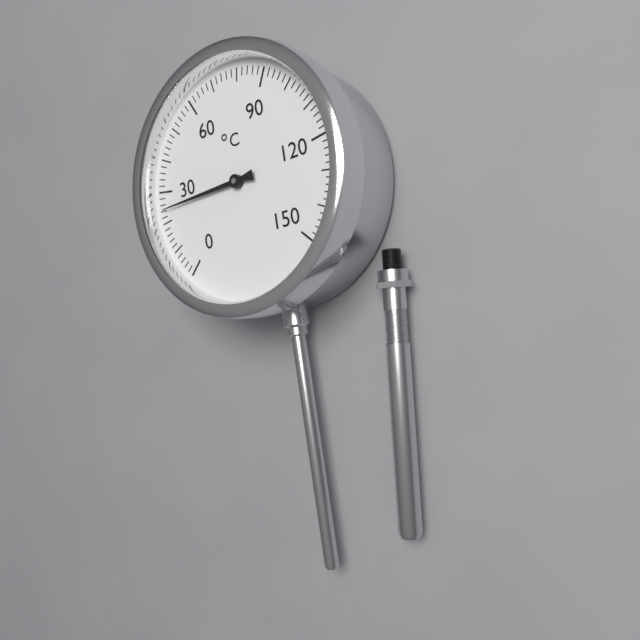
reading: 24 °C
